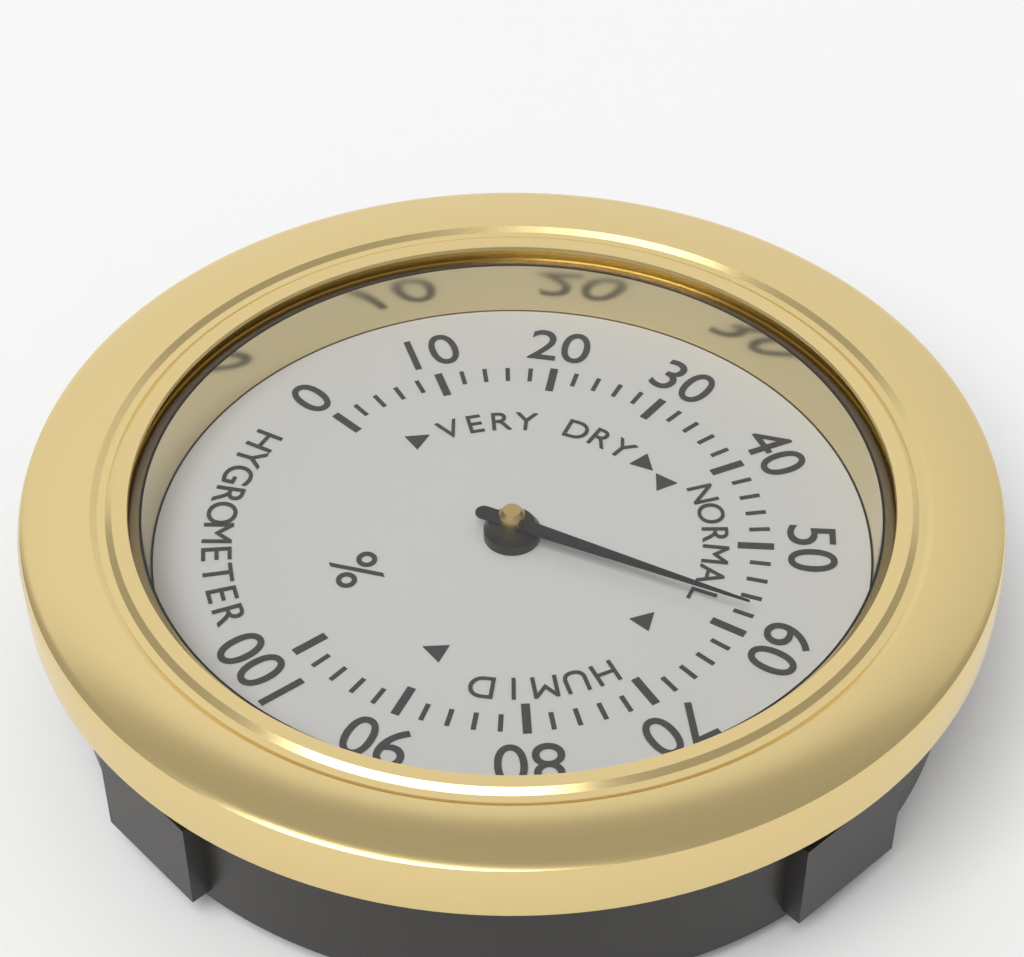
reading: 58 %
